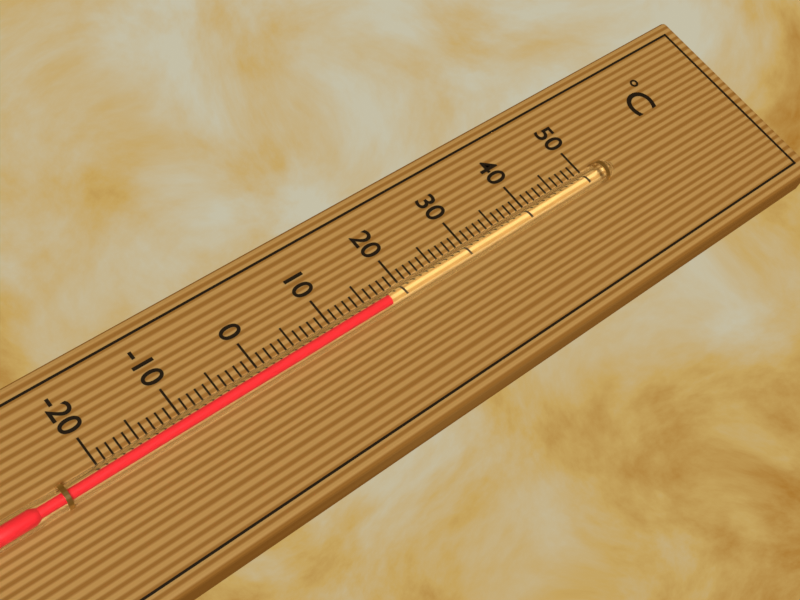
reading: 17 °C
